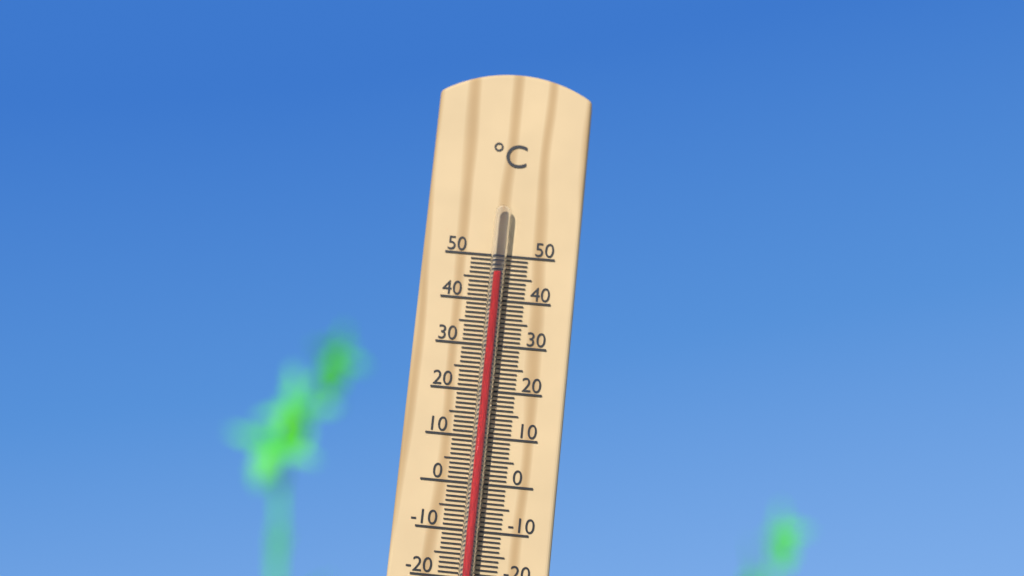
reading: 46 °C
